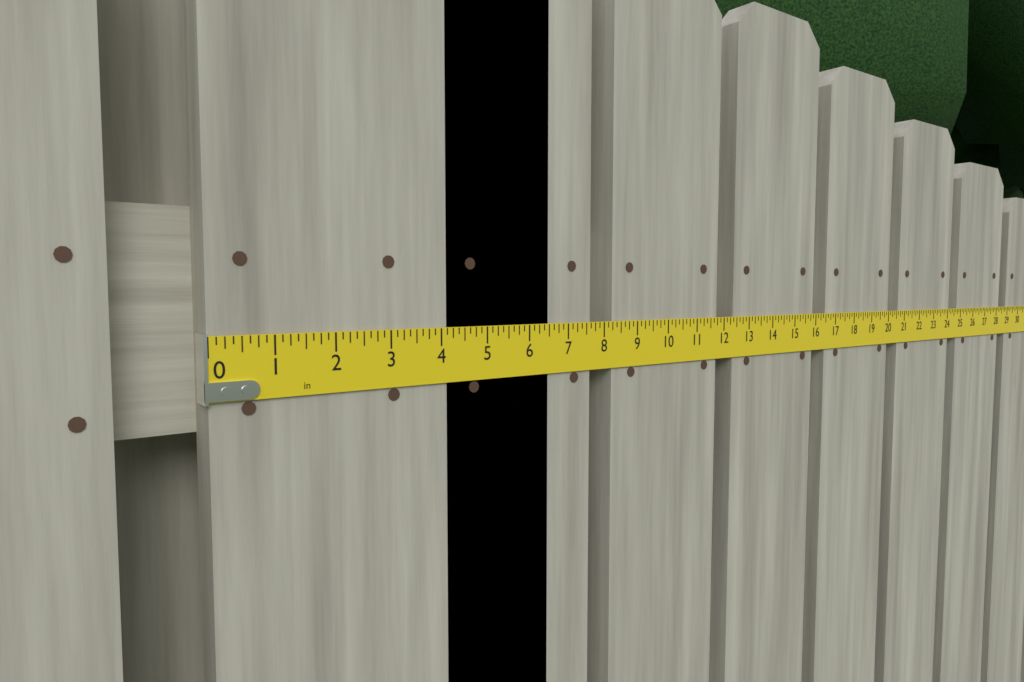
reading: 6.500 in
